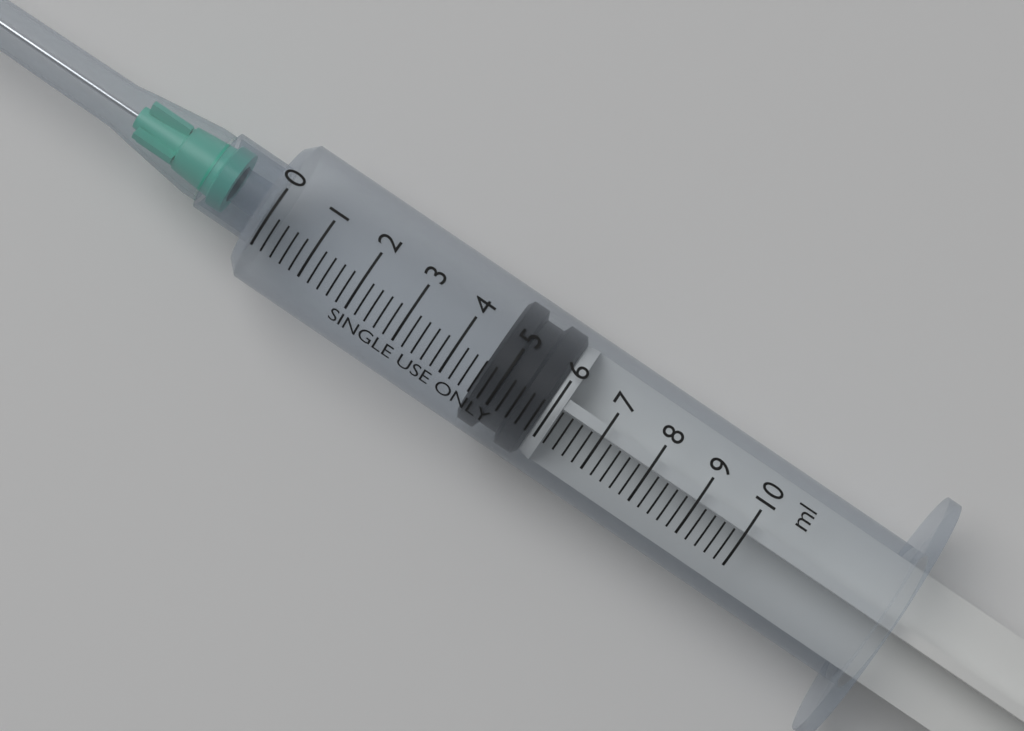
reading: 4.6 ml
